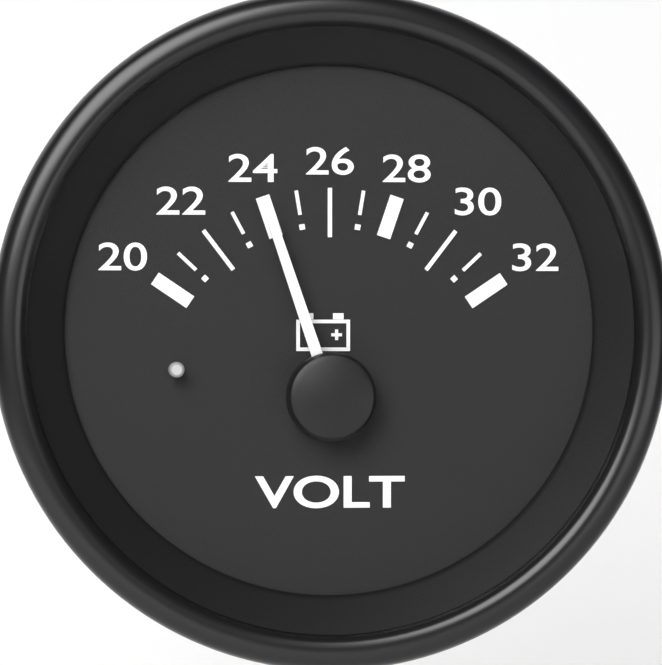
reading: 24 V
